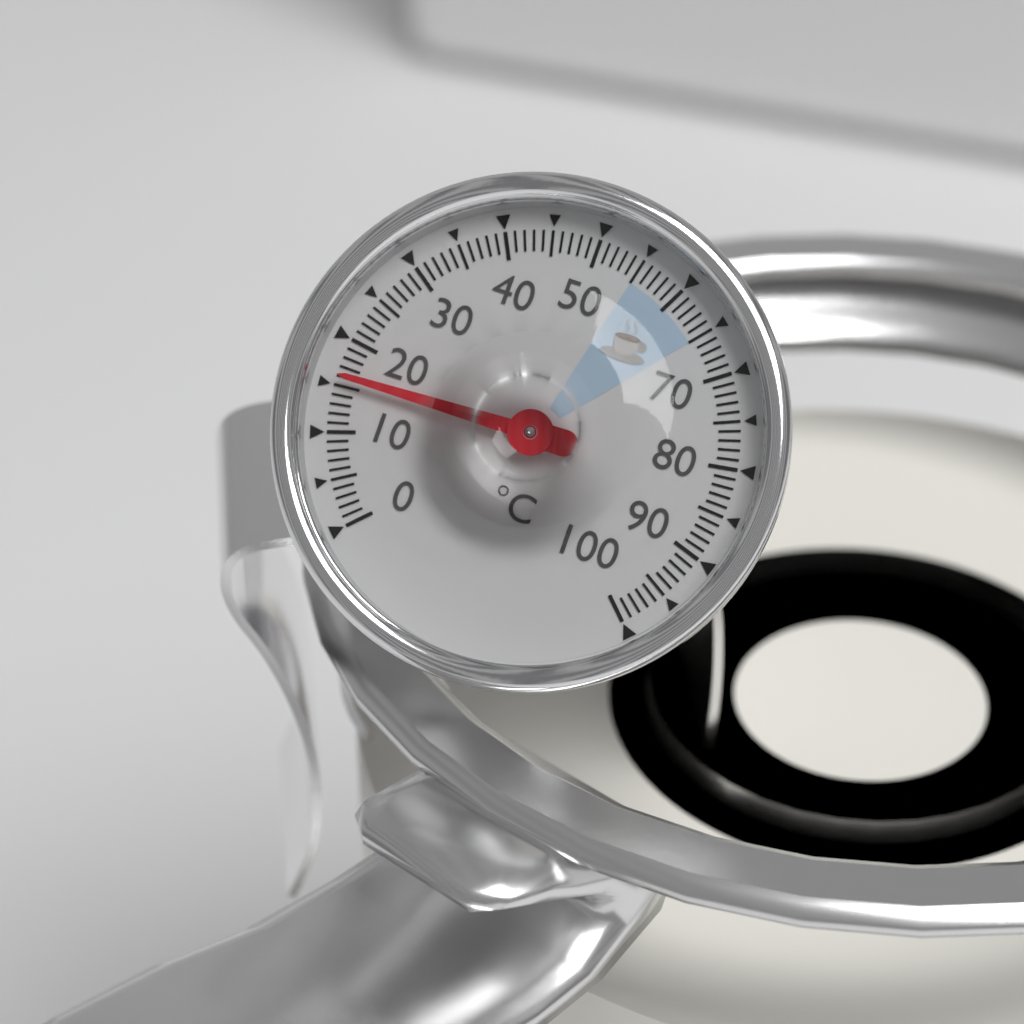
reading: 16 °C
